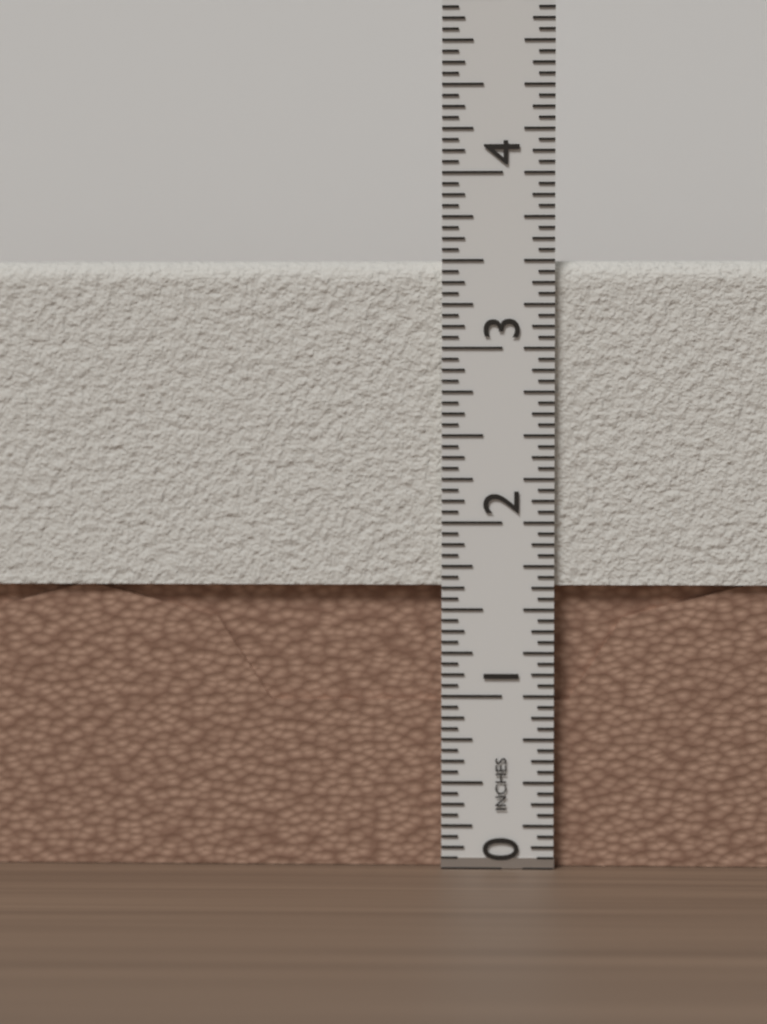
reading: 3.5000 in
